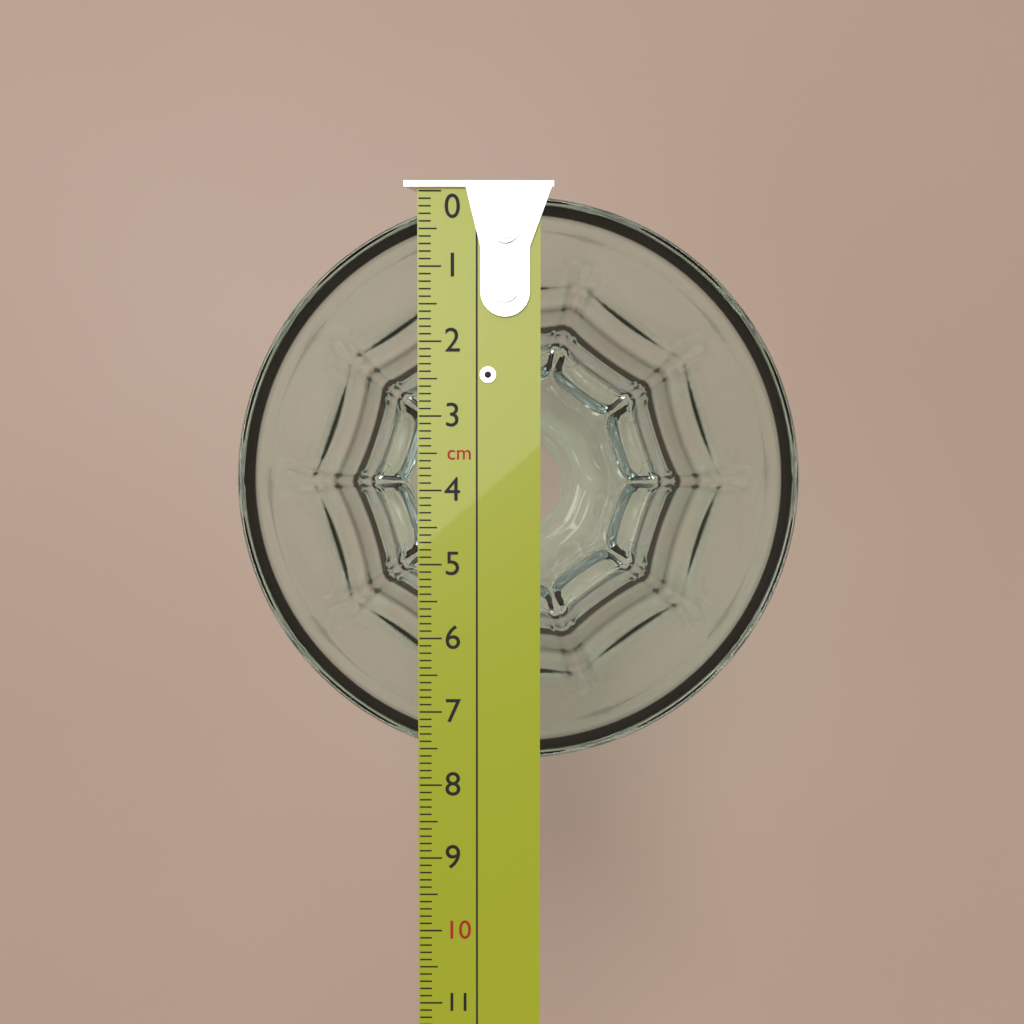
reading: 7.7 cm
